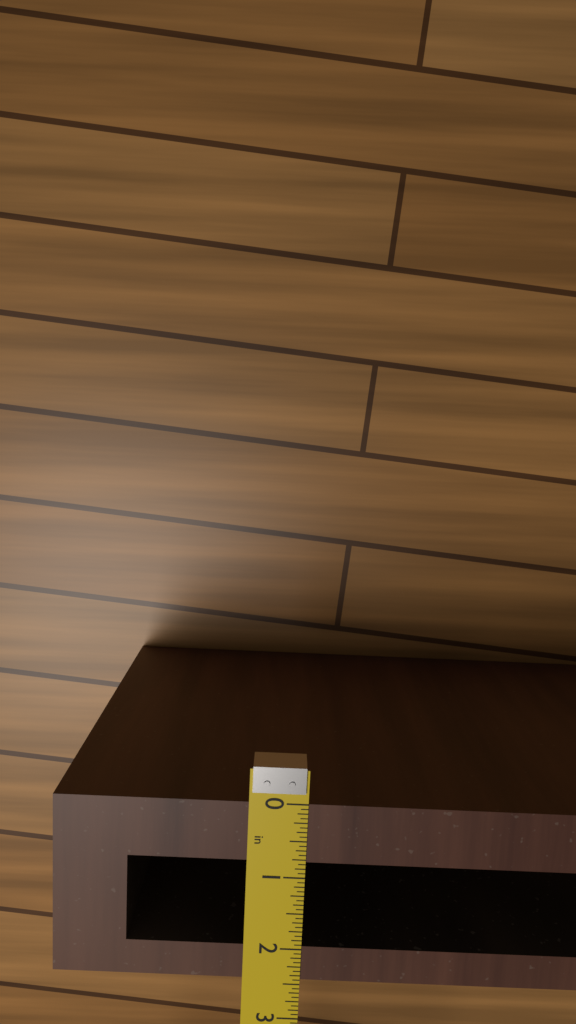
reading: 2.4375 in
